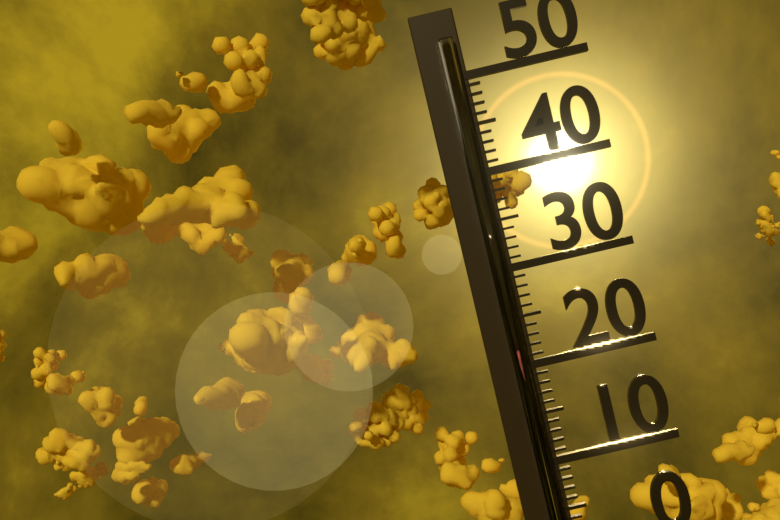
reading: 22 (no unit)
